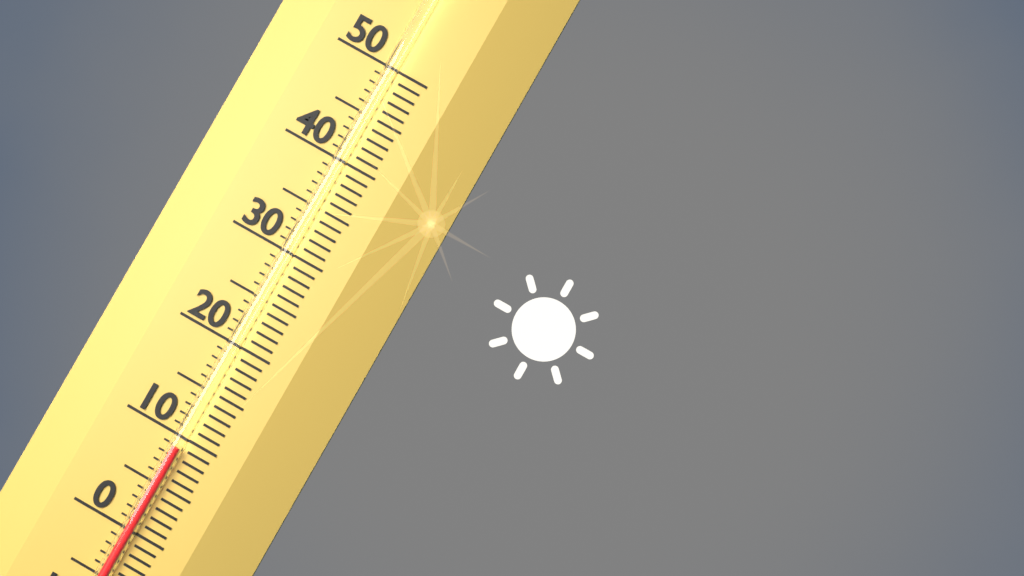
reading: 9 (no unit)
